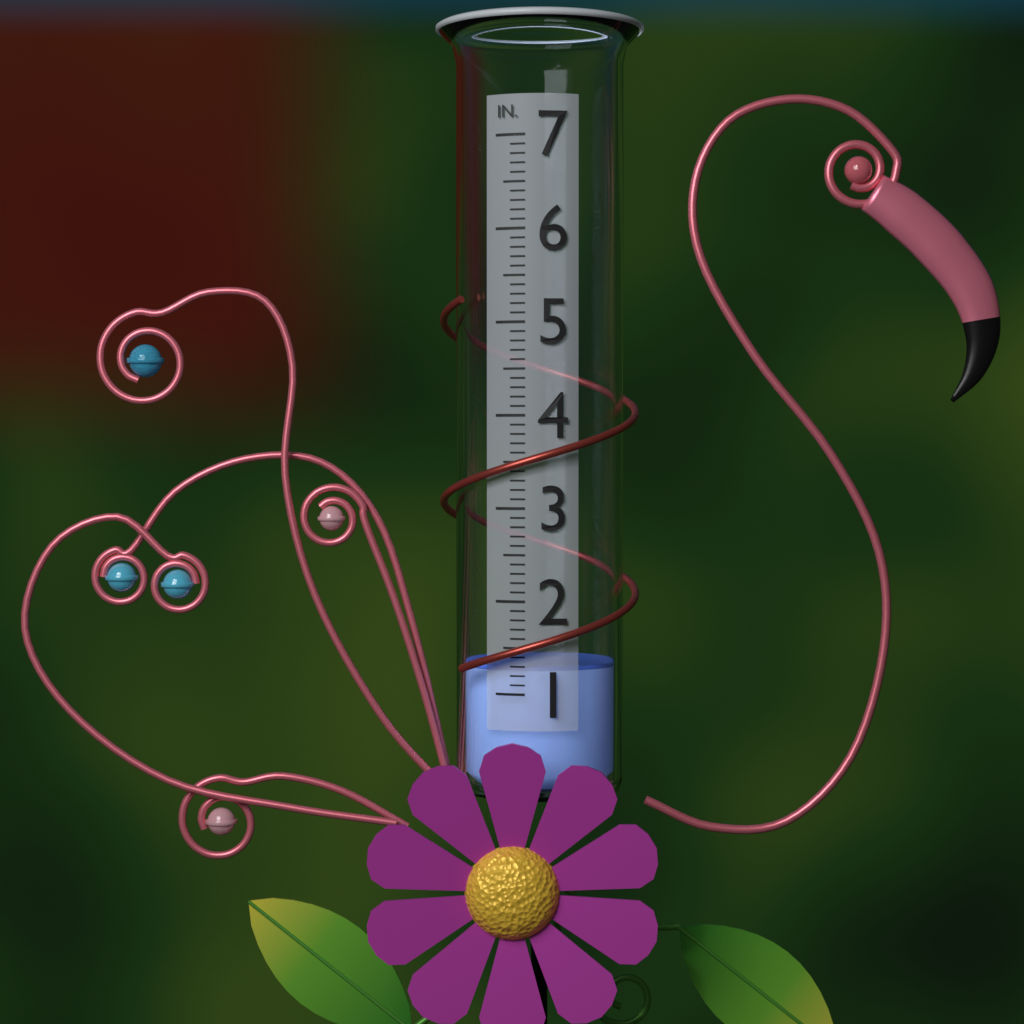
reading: 1.3 in
